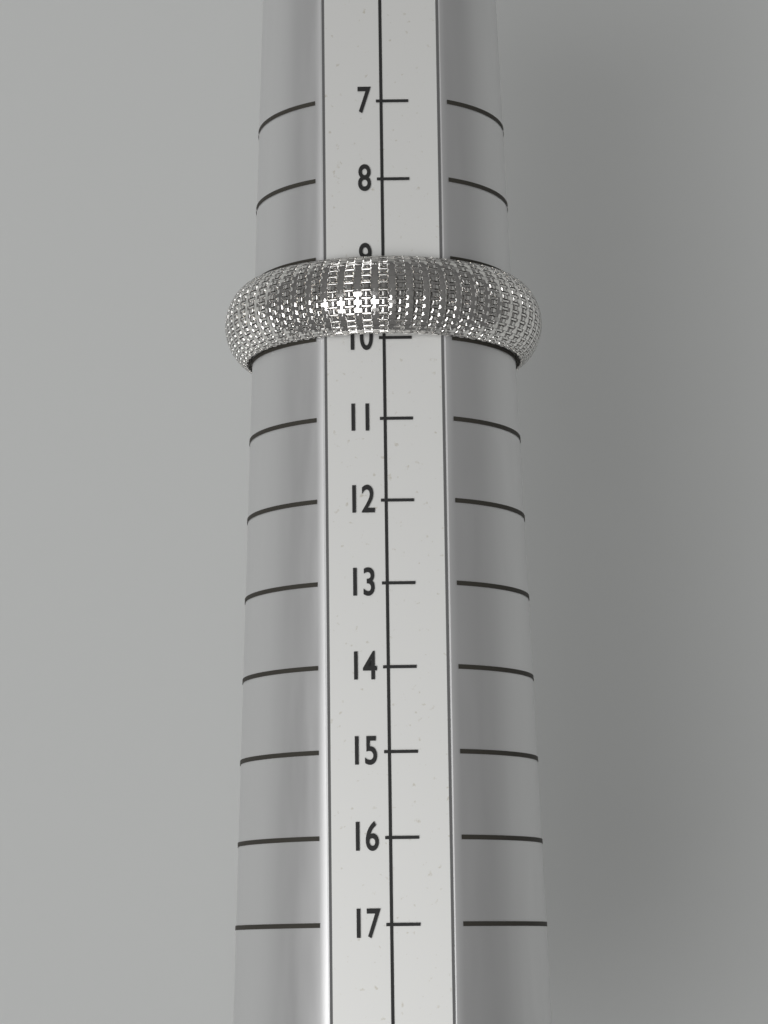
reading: 10 (no unit)
